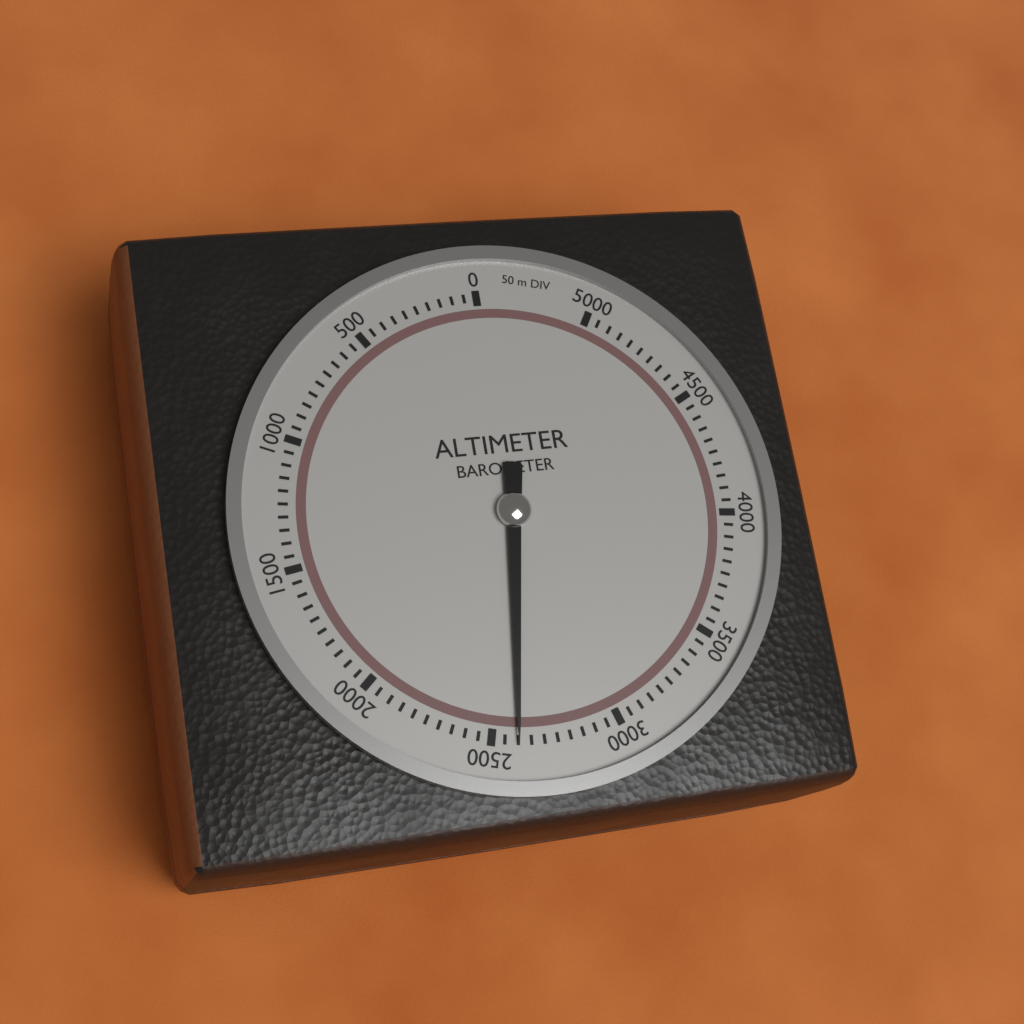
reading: 2600 m
